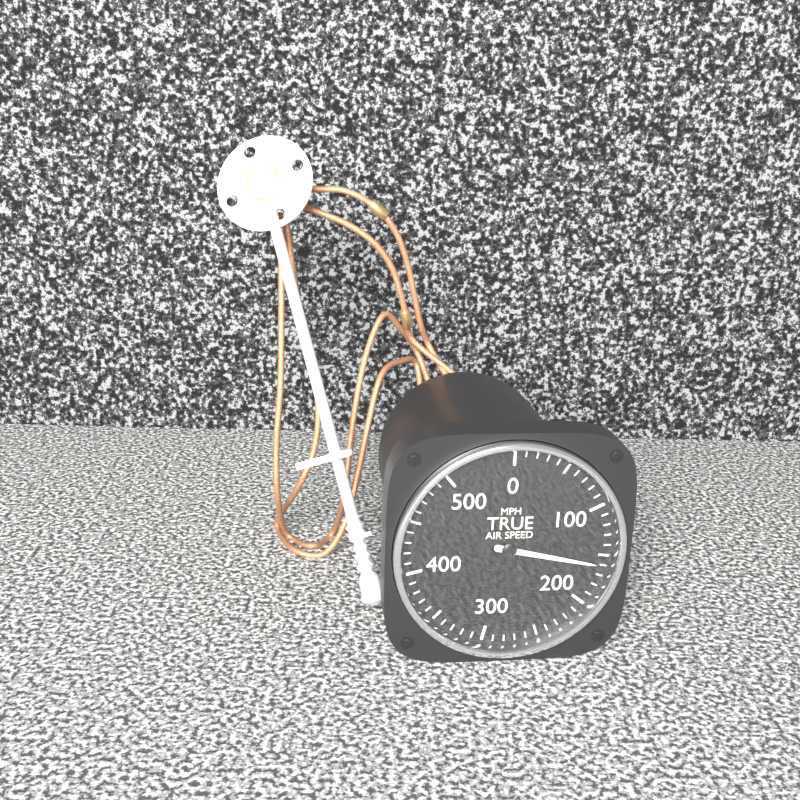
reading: 160 MPH
